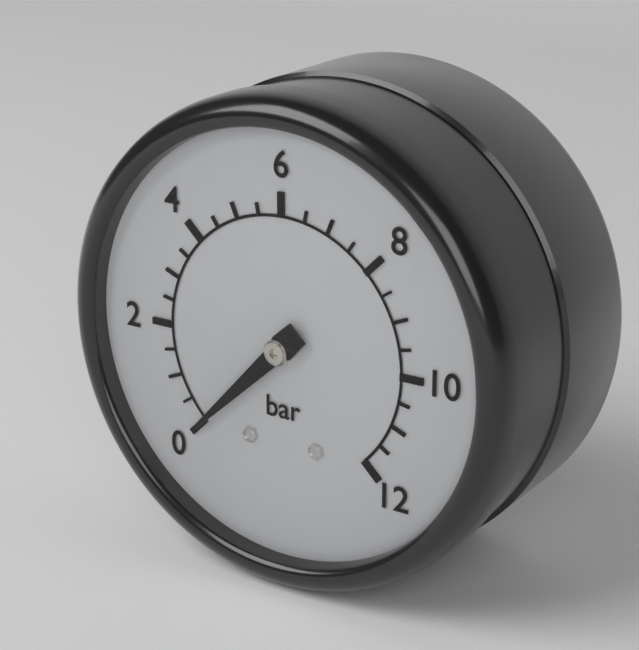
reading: 0.0 bar
